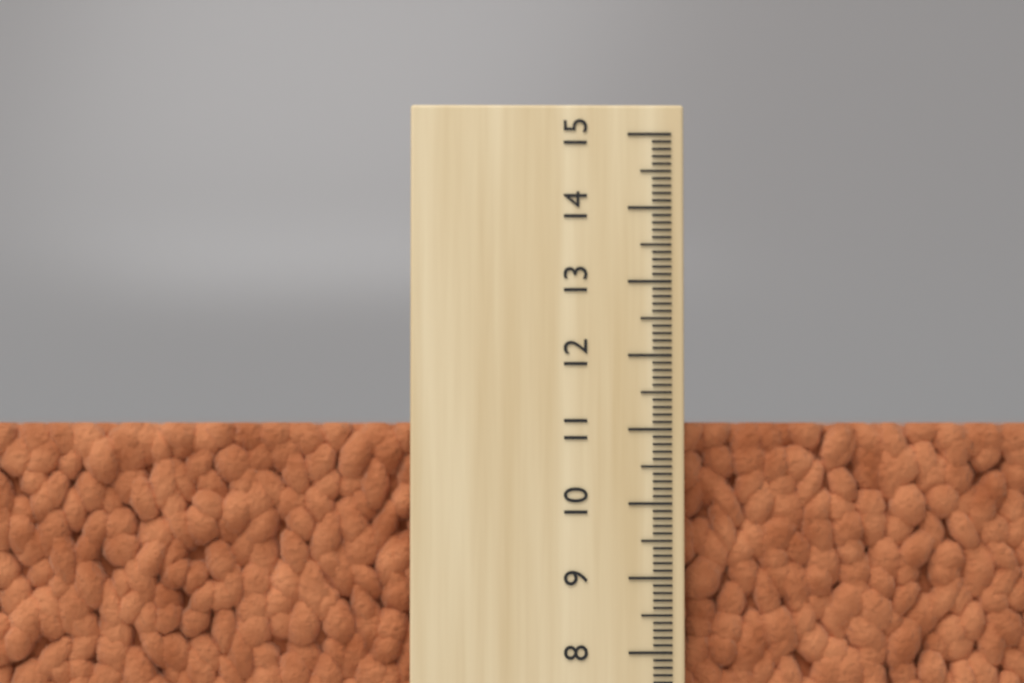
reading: 11.1 (no unit)
